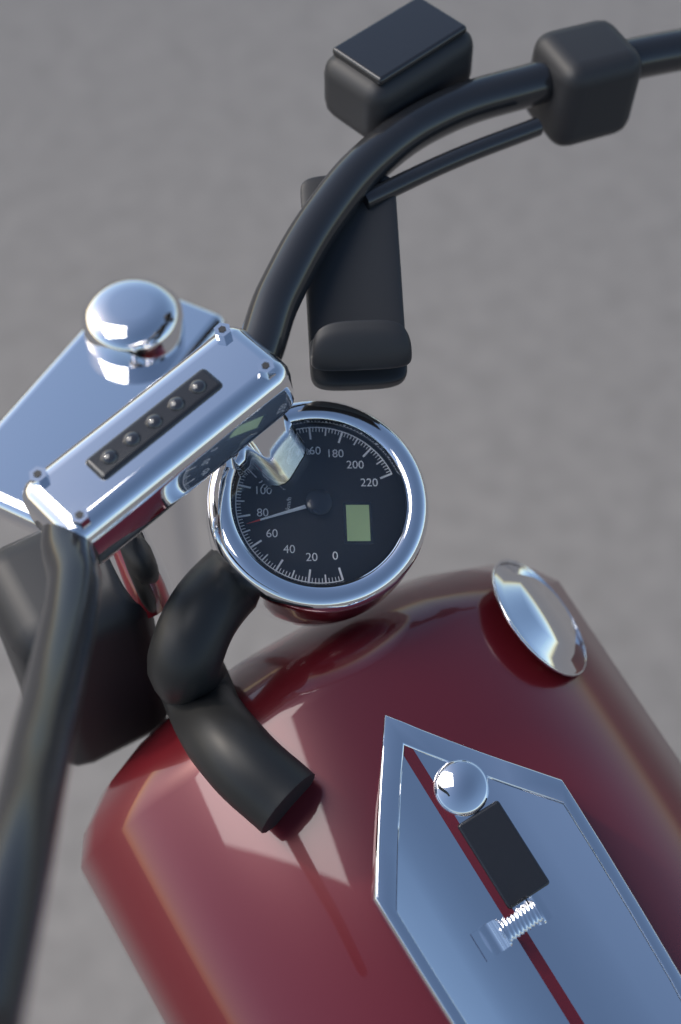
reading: 74 km/h
